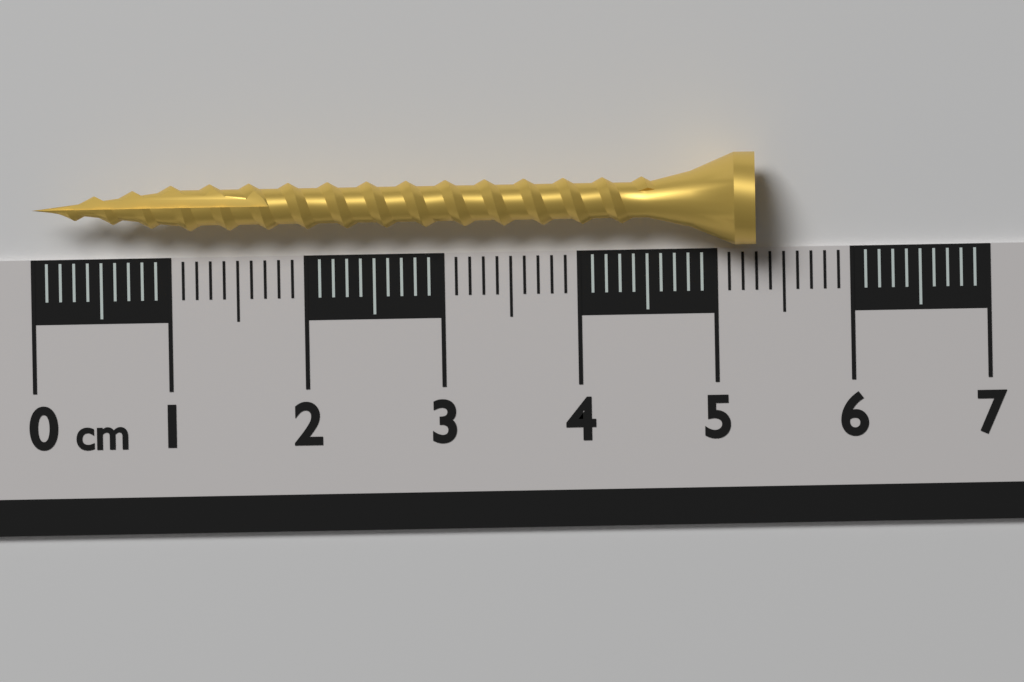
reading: 5.3 cm
